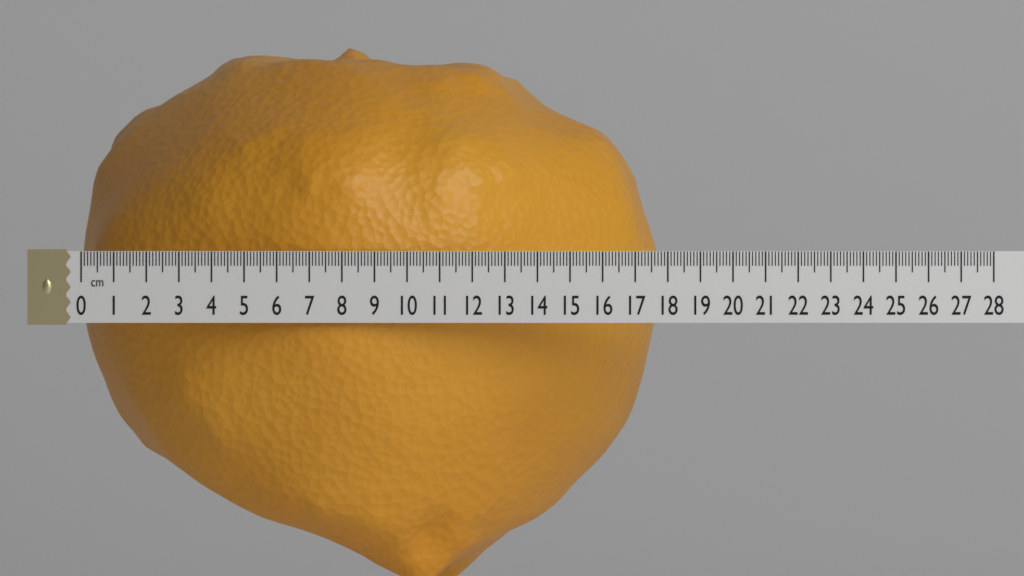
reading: 17.8 cm
